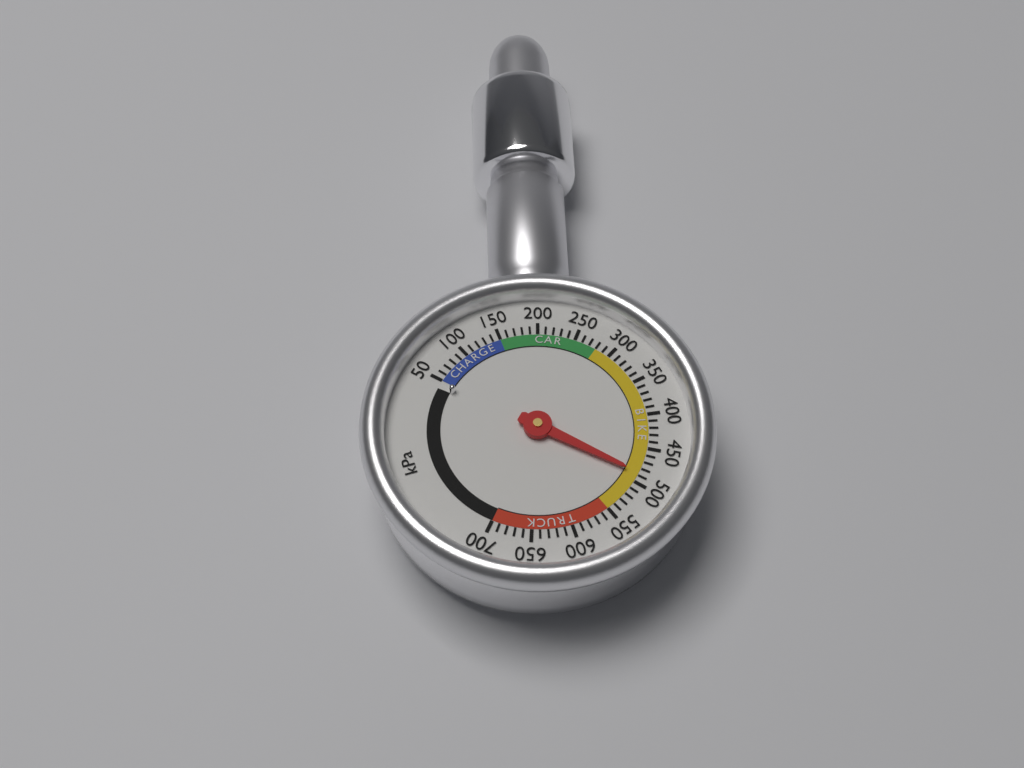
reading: 490 kPa
